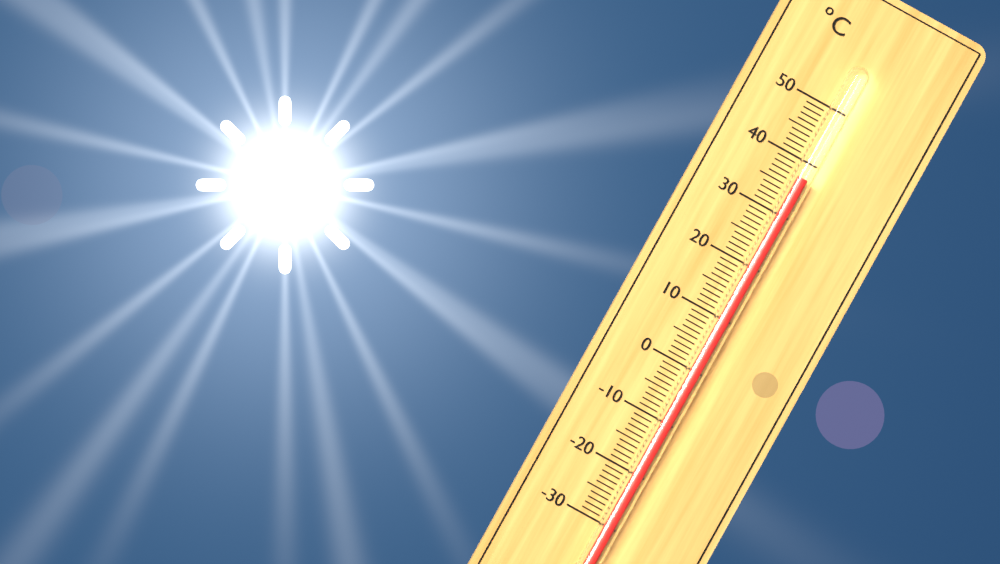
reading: 37 °C
